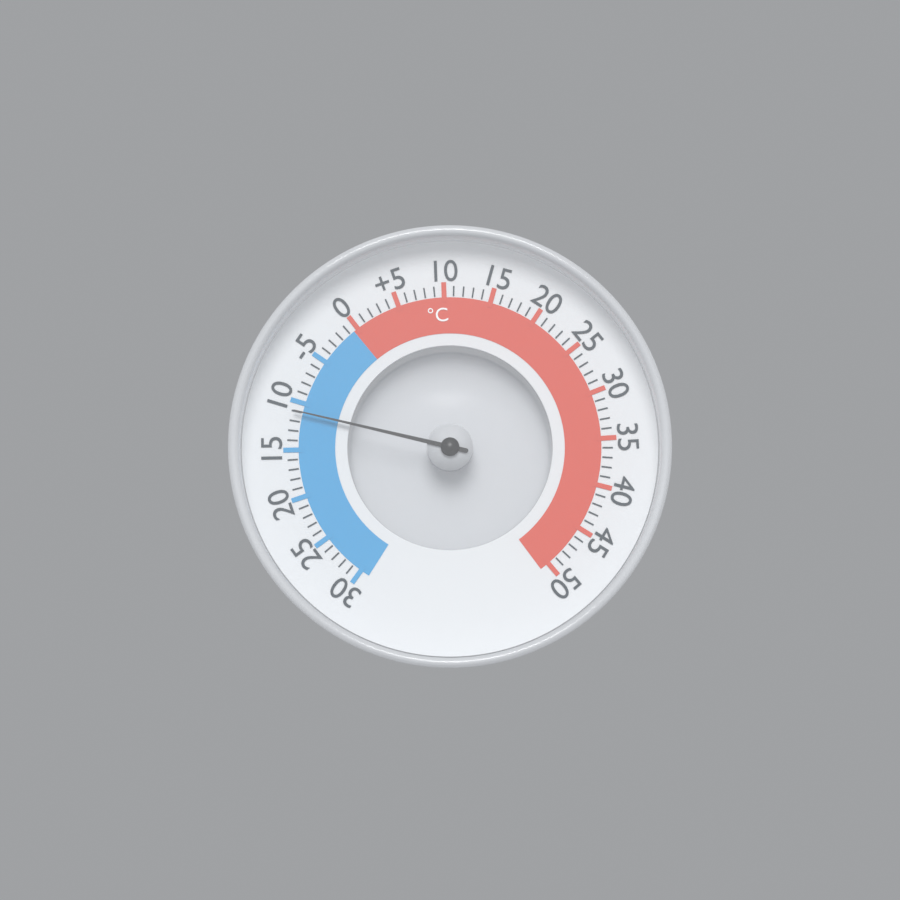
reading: -11 °C
